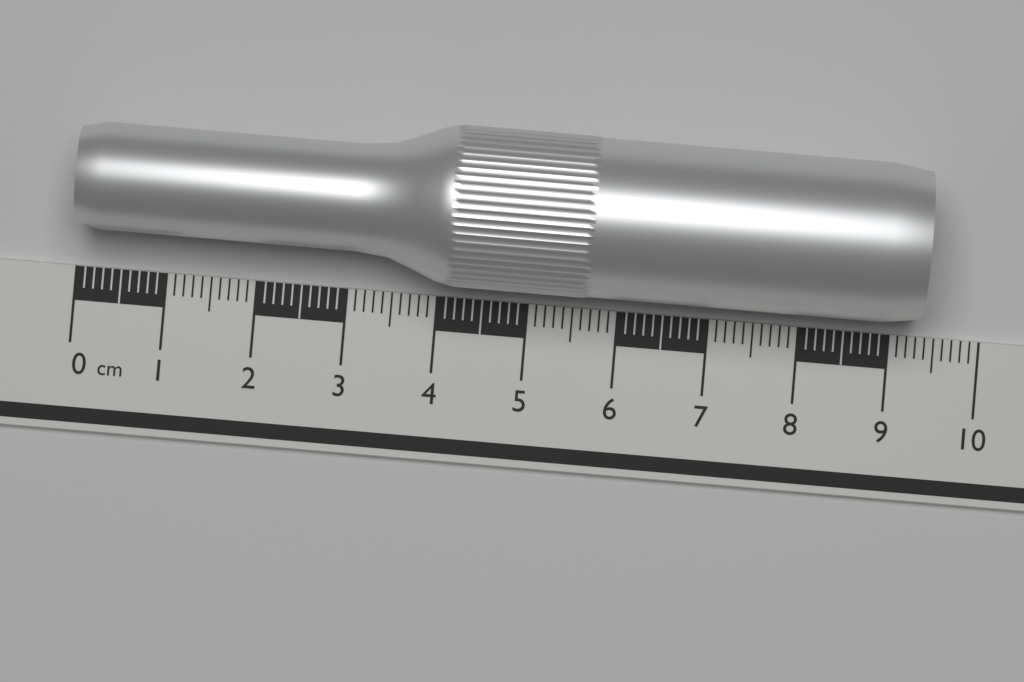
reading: 9.3 cm
